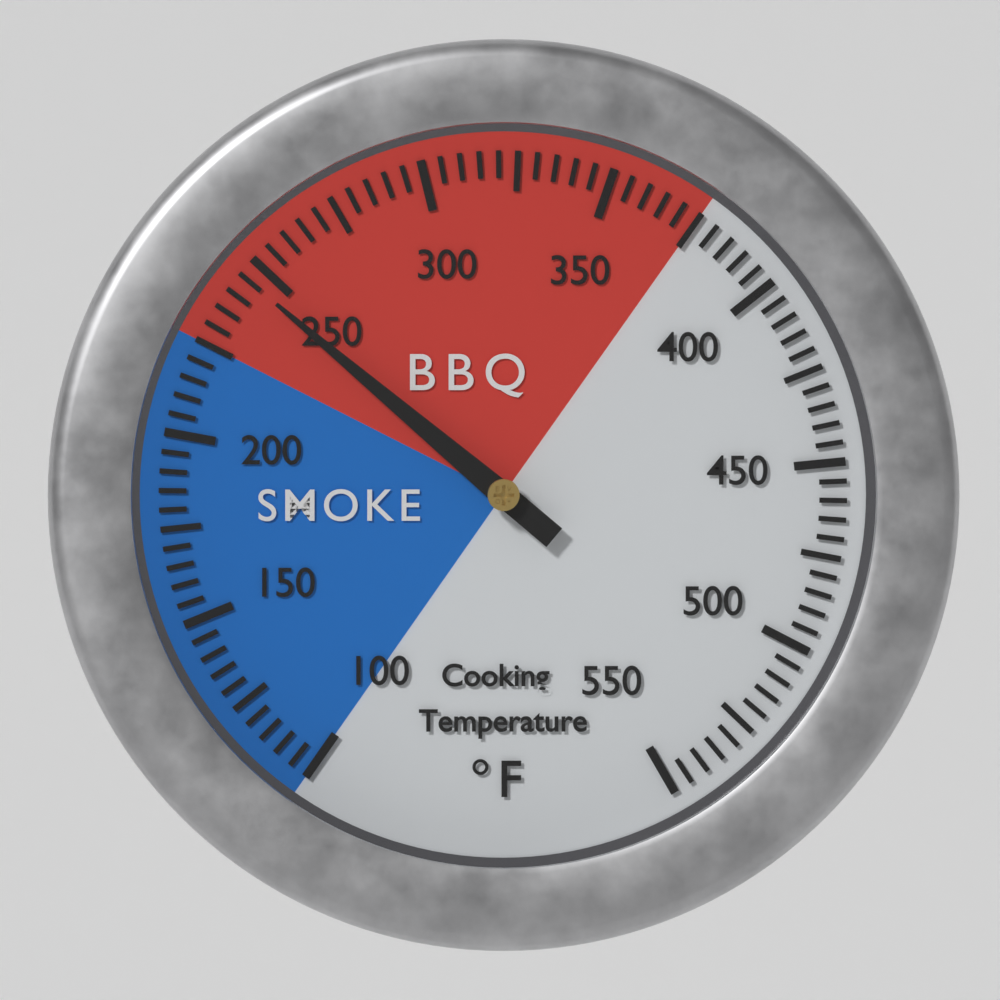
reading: 245 °F
